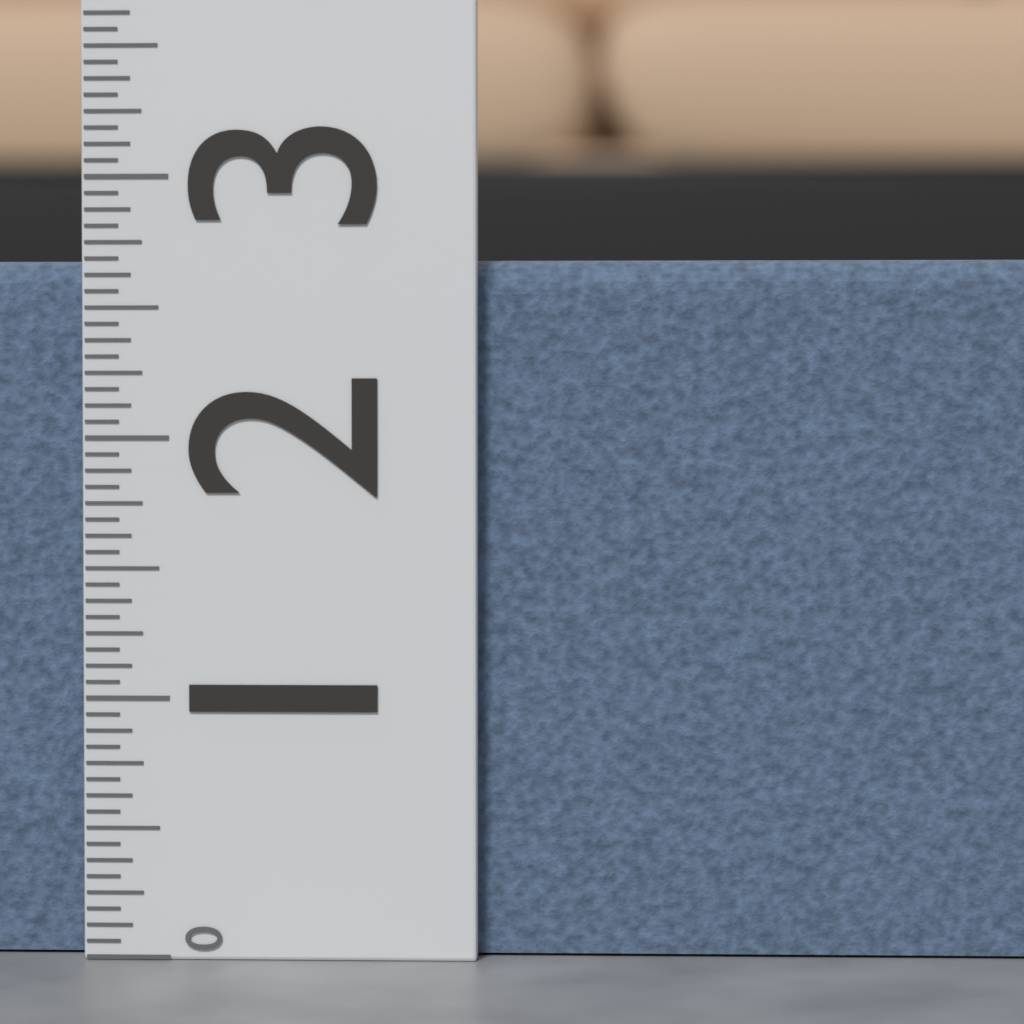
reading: 2.6875 (no unit)
